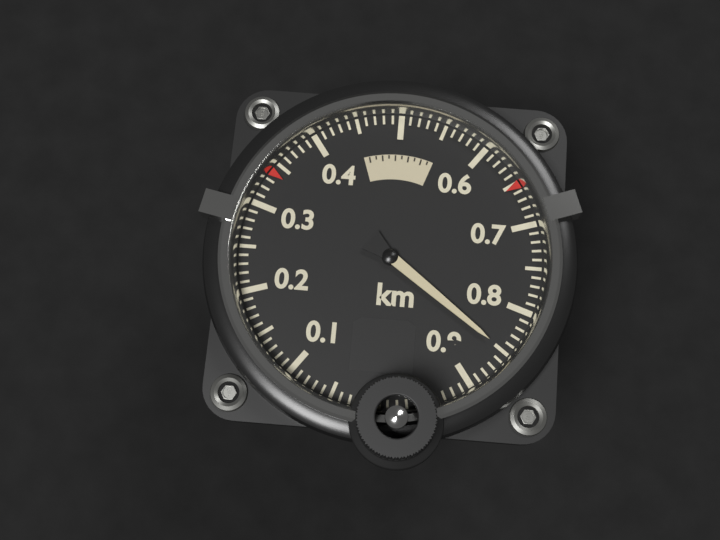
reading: 0.85 km
